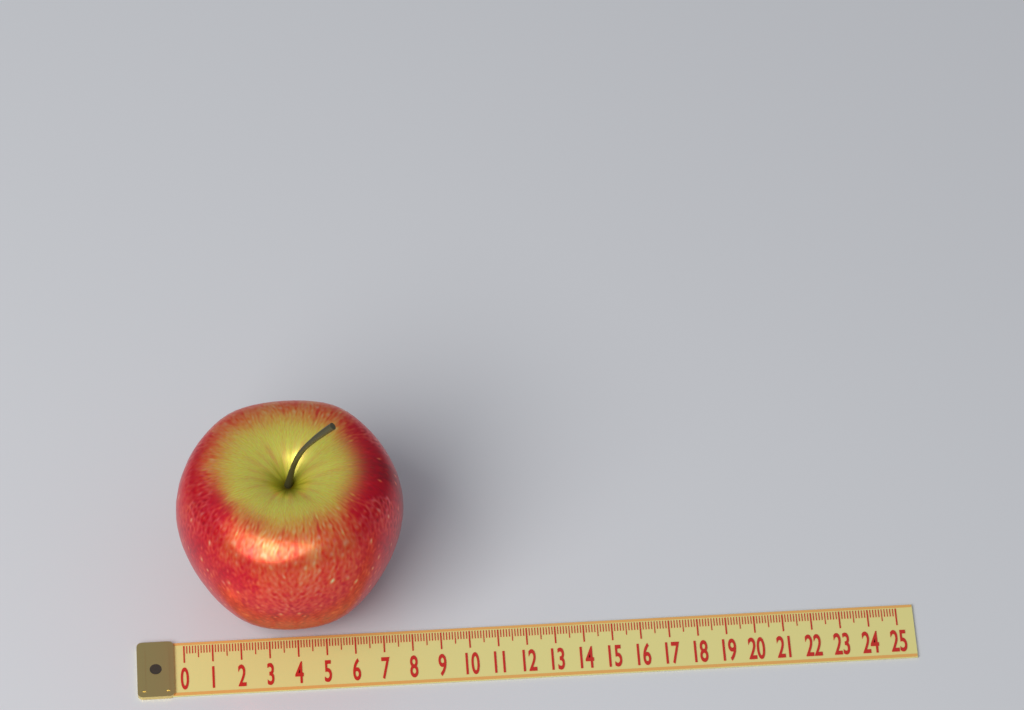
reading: 7.9 (no unit)
